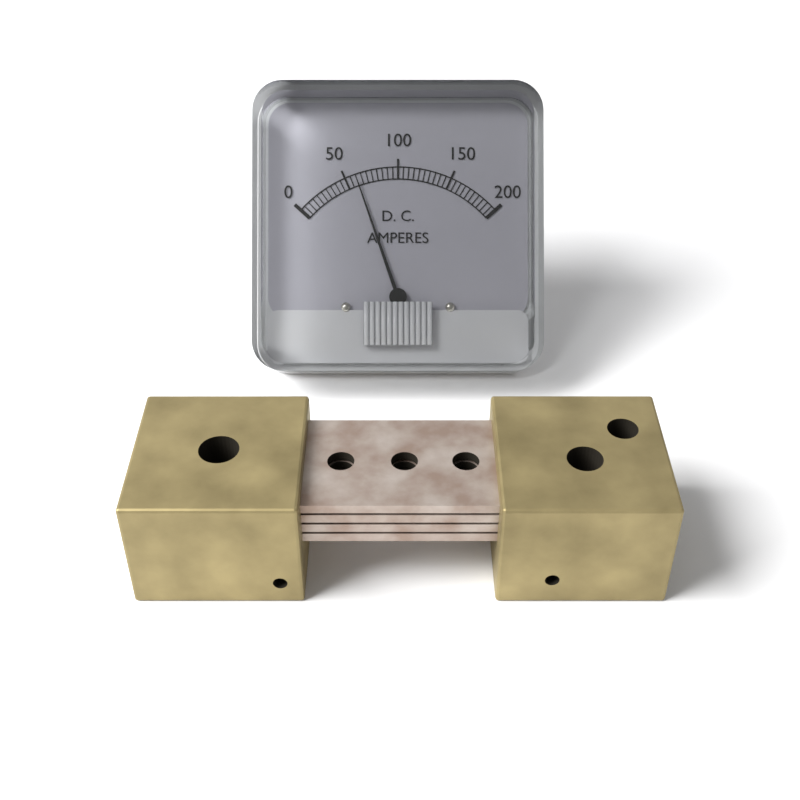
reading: 60 A
